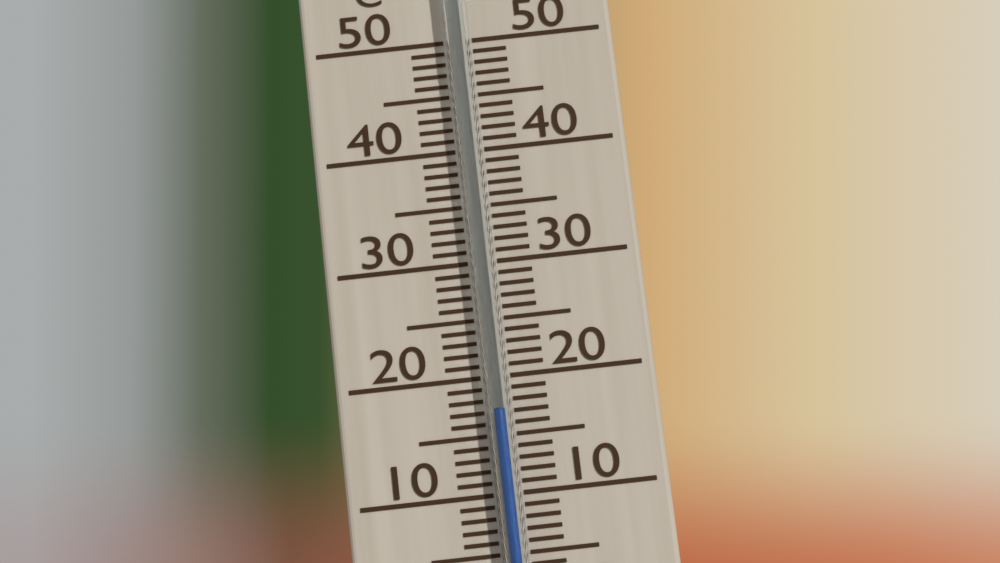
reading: 17 °C
